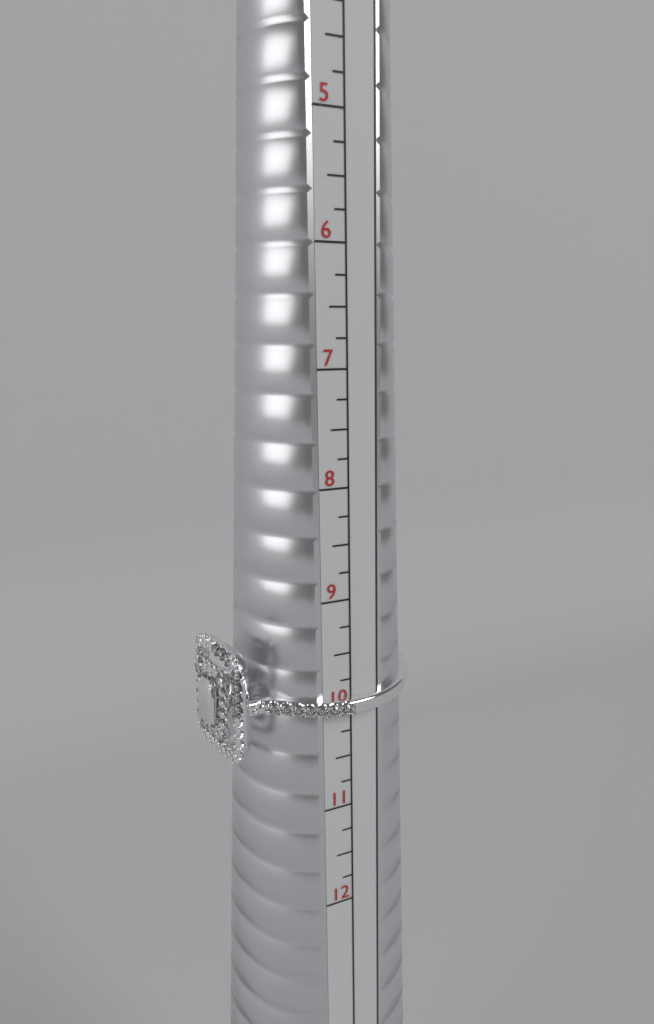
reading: 10.50 US
